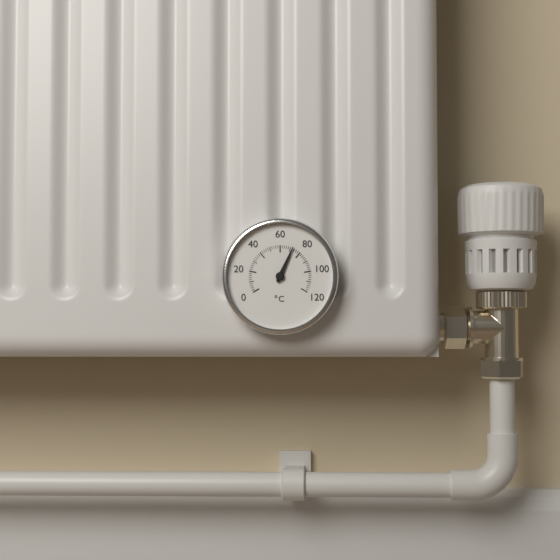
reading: 72 °C
